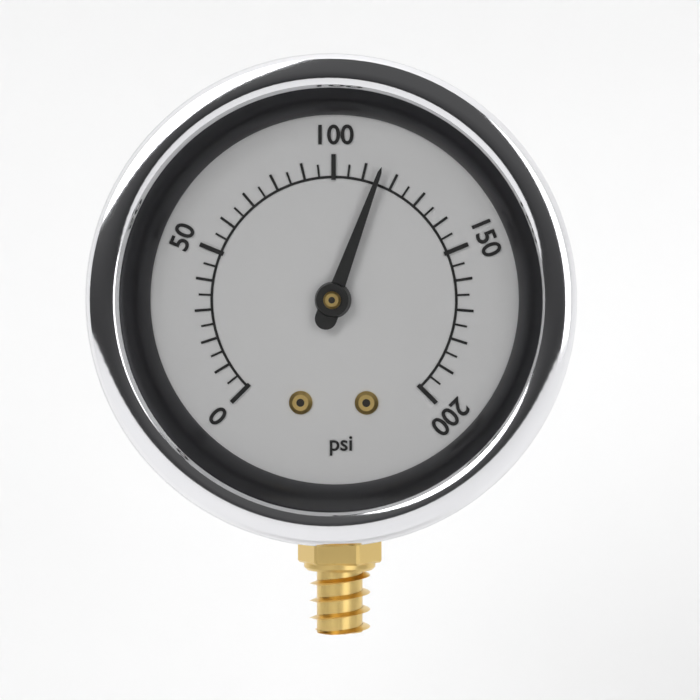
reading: 115 psi
